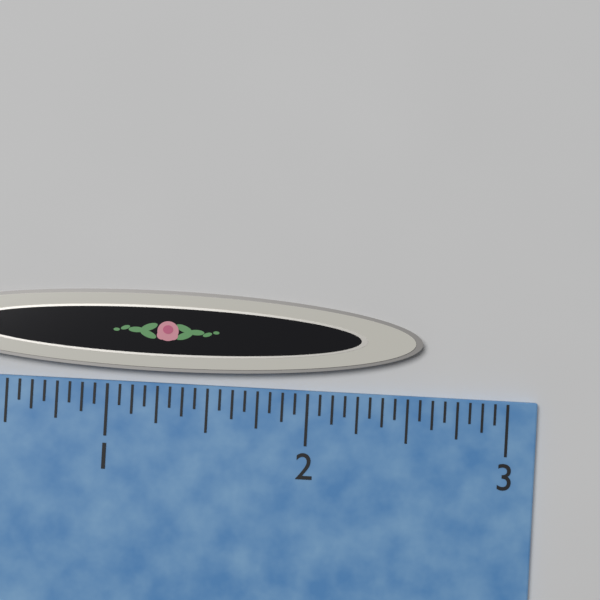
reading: 2.5625 inch
